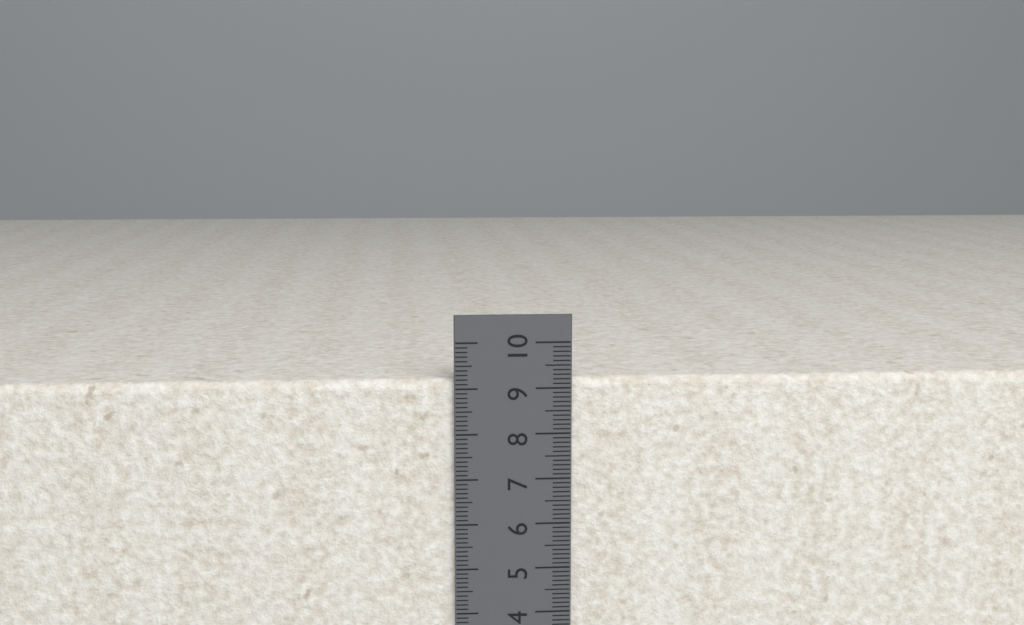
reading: 9.2 cm
